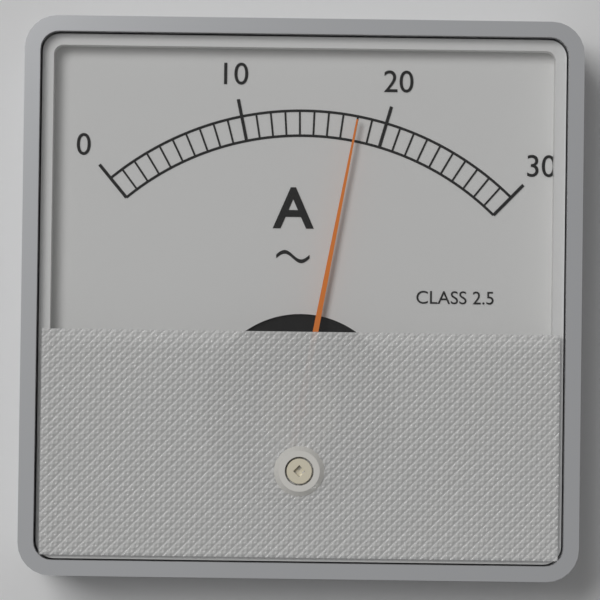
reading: 18 A
